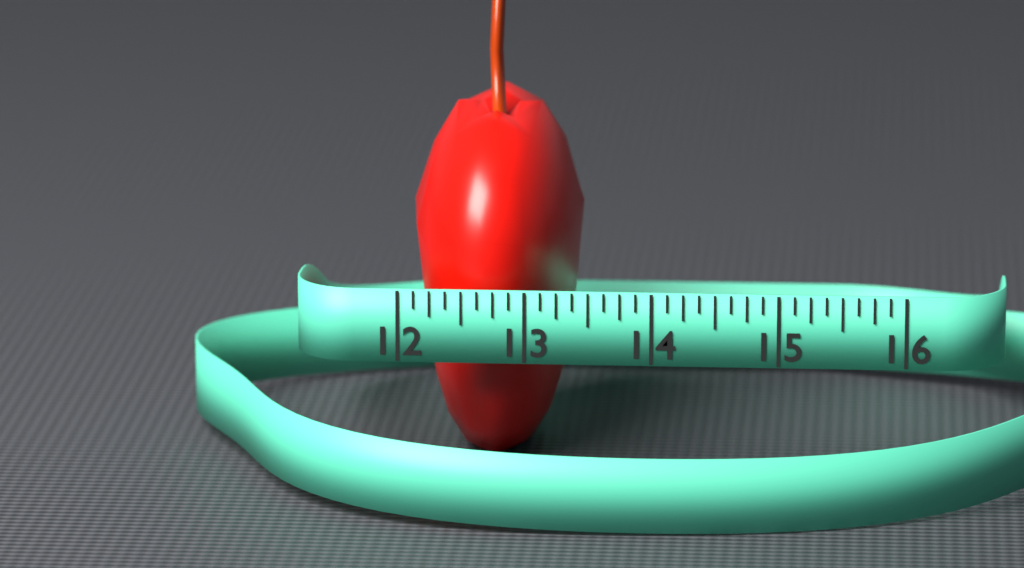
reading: 13.375 (no unit)
